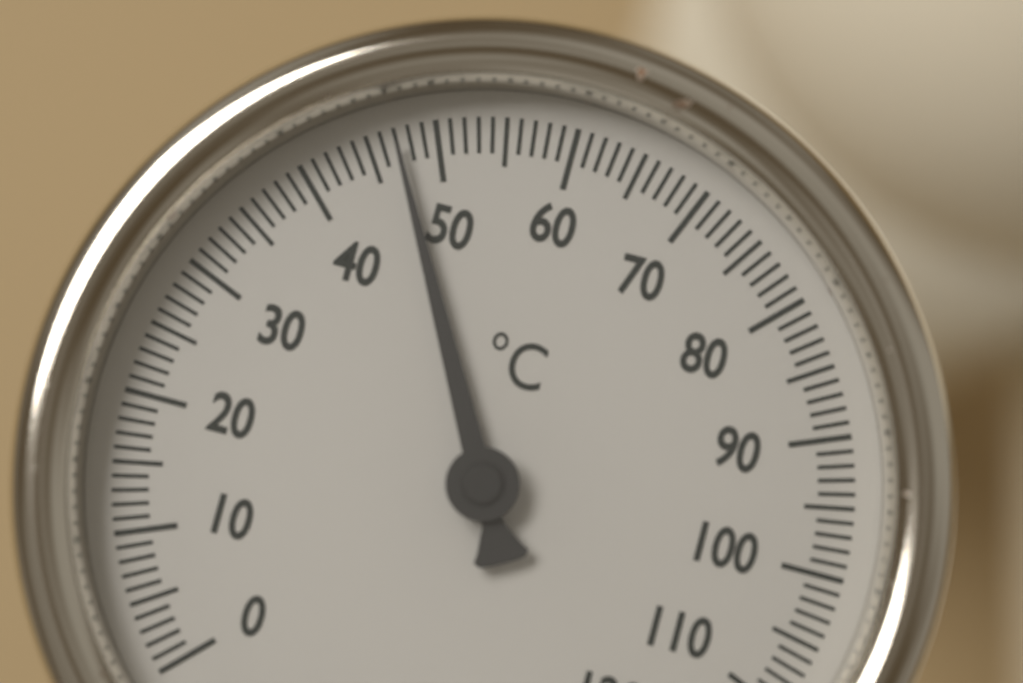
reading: 47 °C
